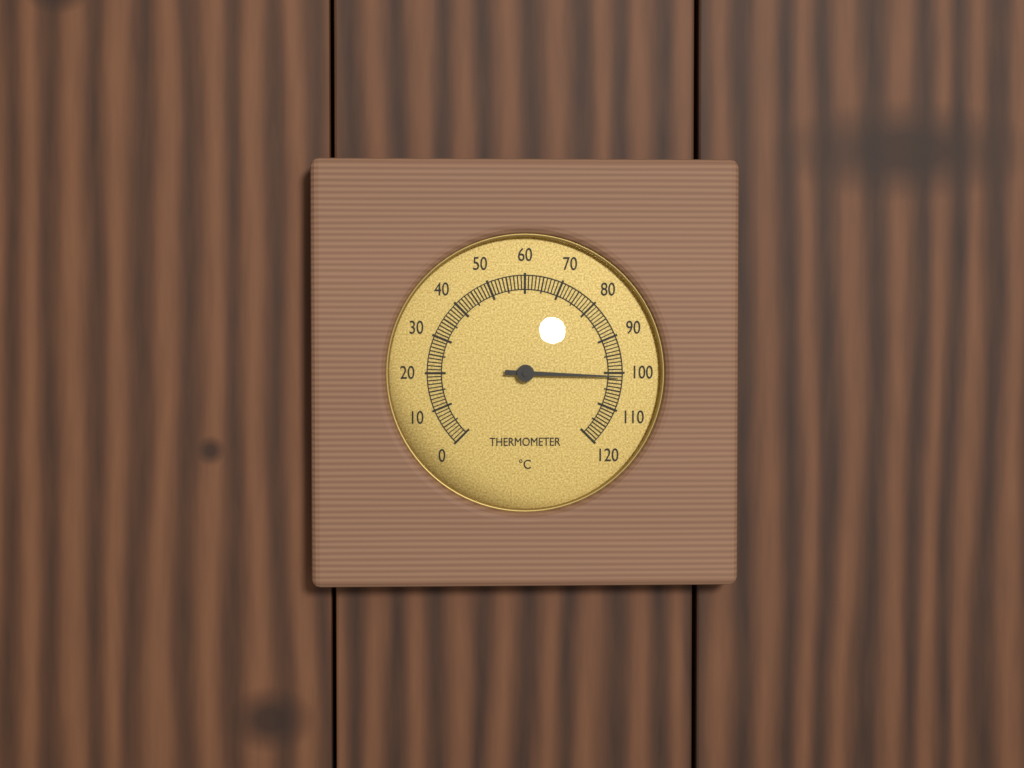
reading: 101 °C
